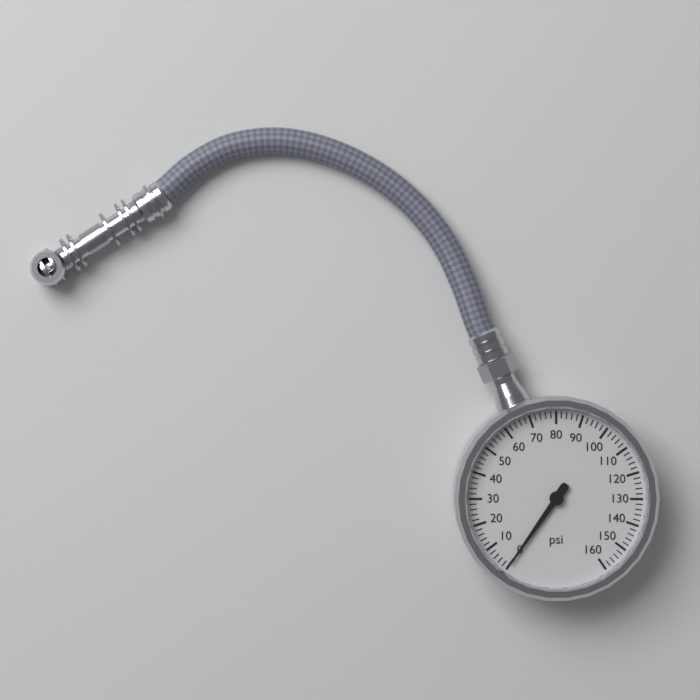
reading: 0 psi
